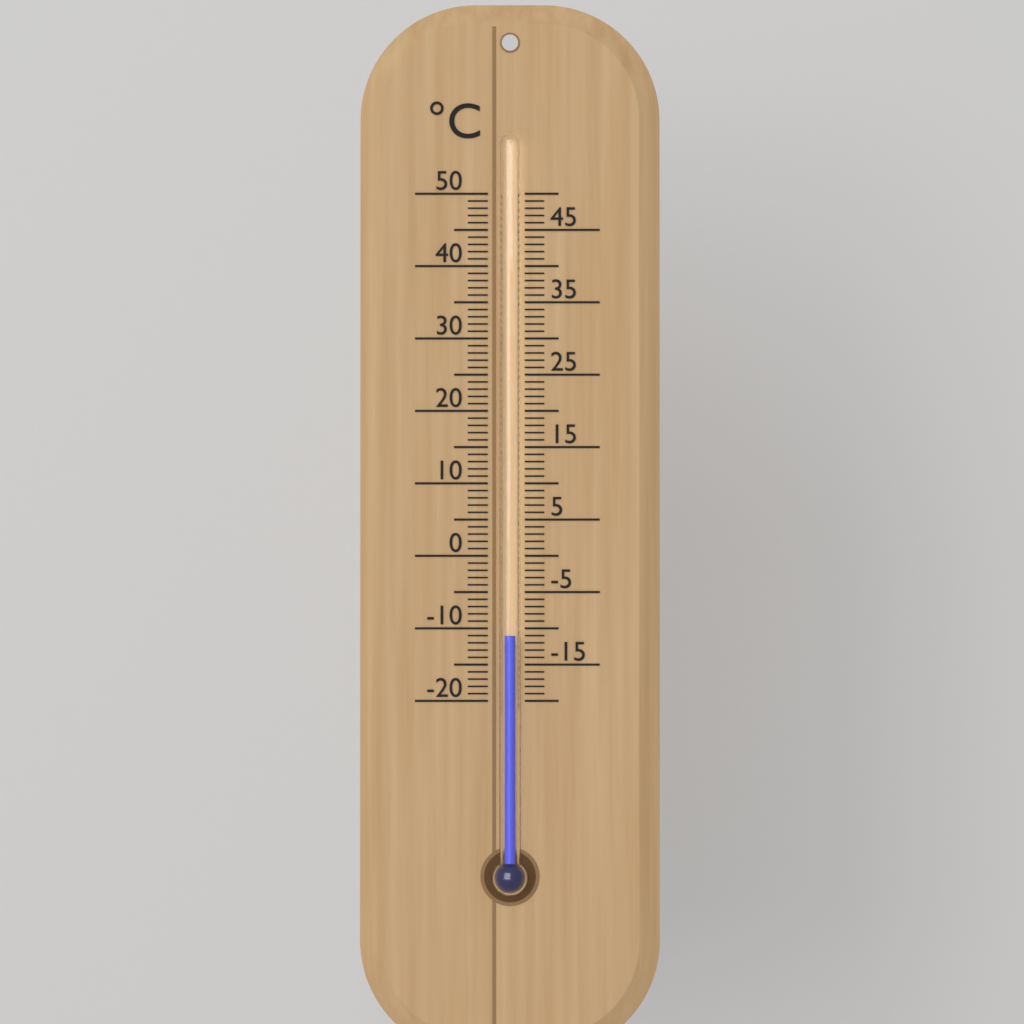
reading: -11 °C
